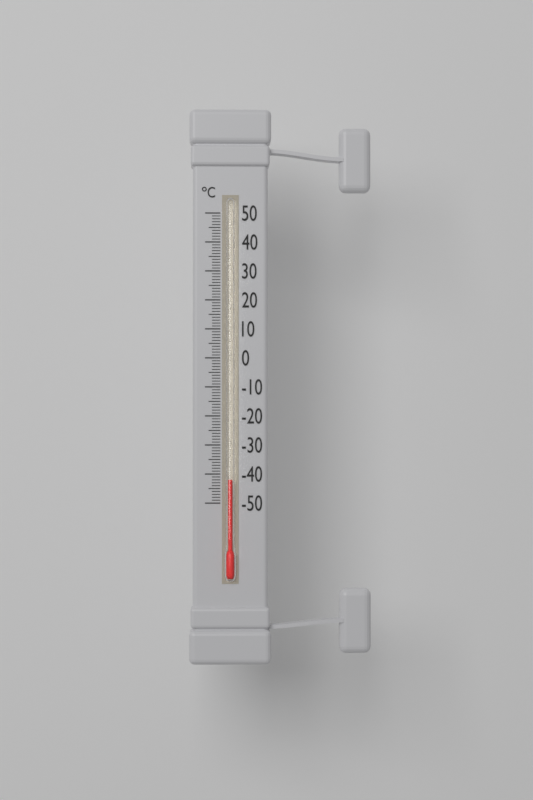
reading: -42 °C
